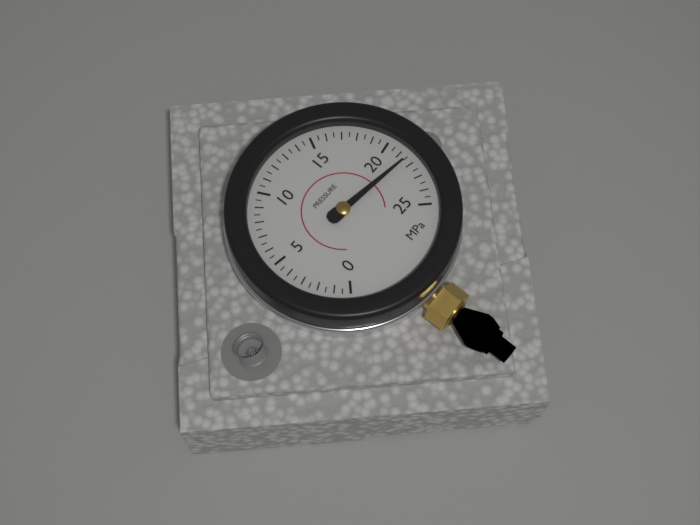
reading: 21.5 MPa
